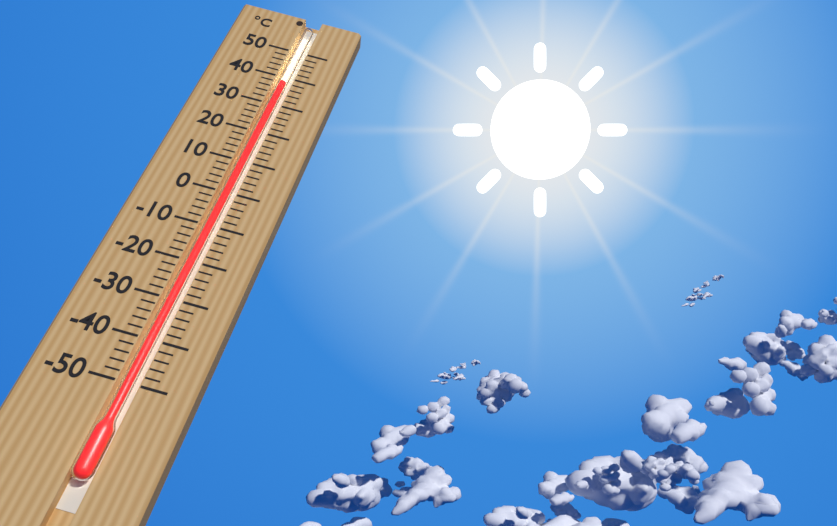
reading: 38 °C
